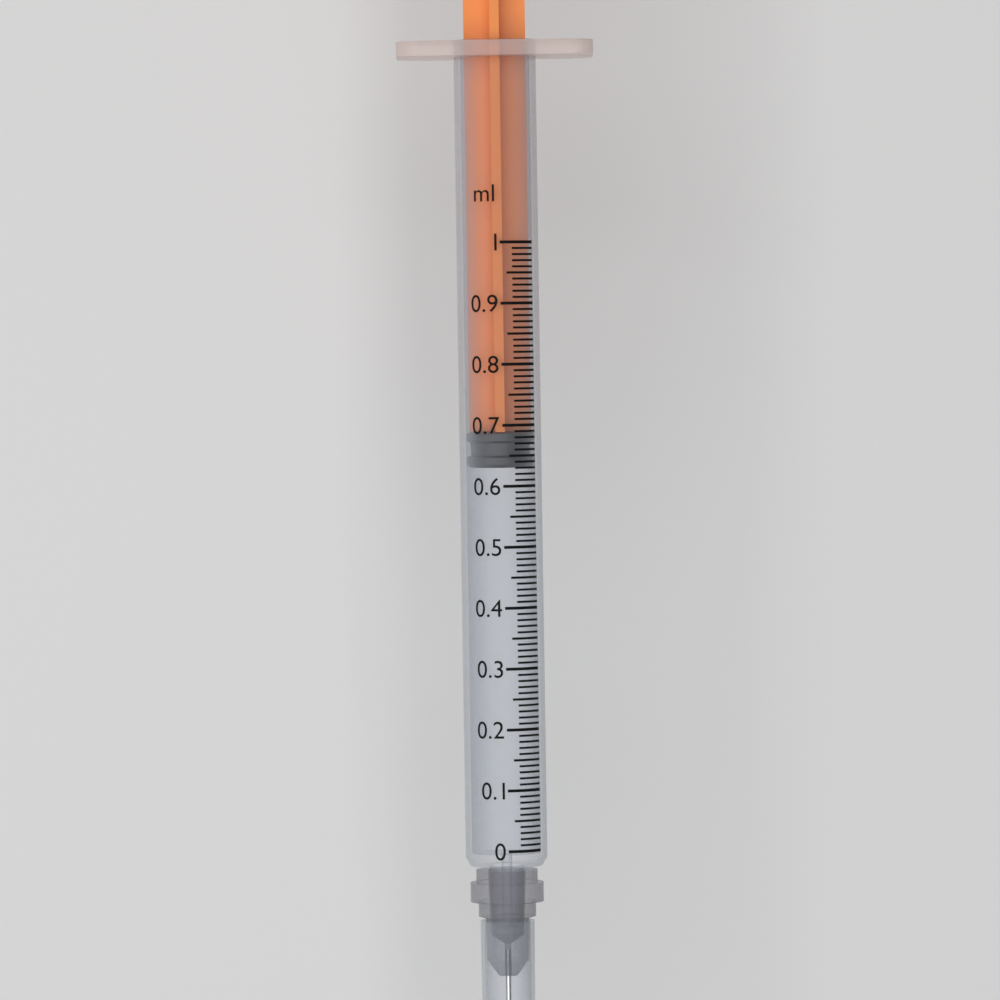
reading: 0.63 ml
